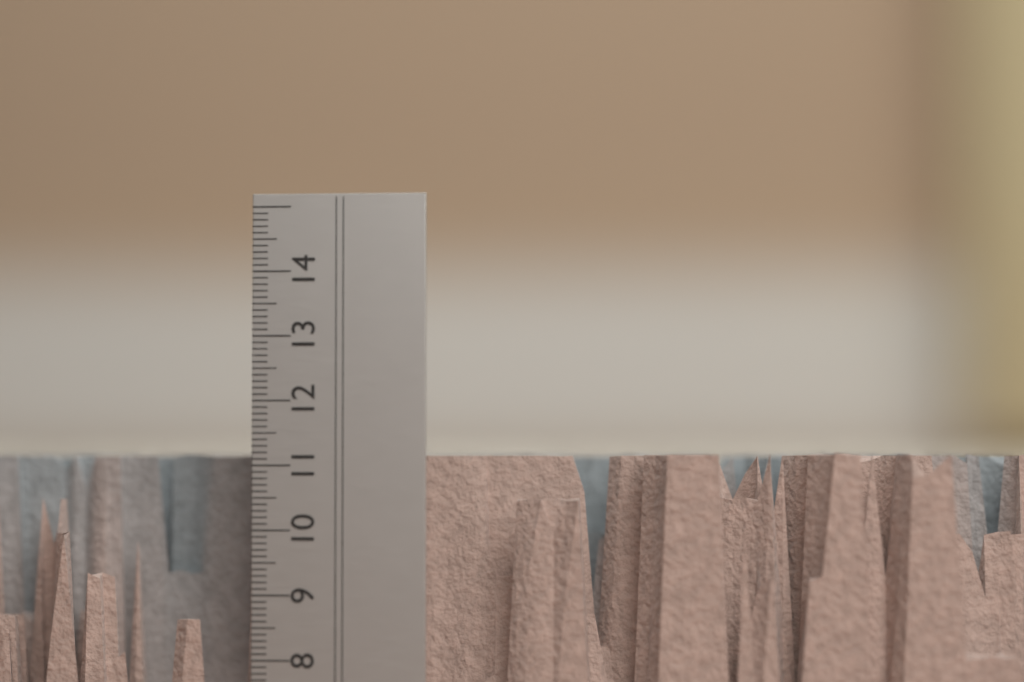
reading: 11.2 cm
